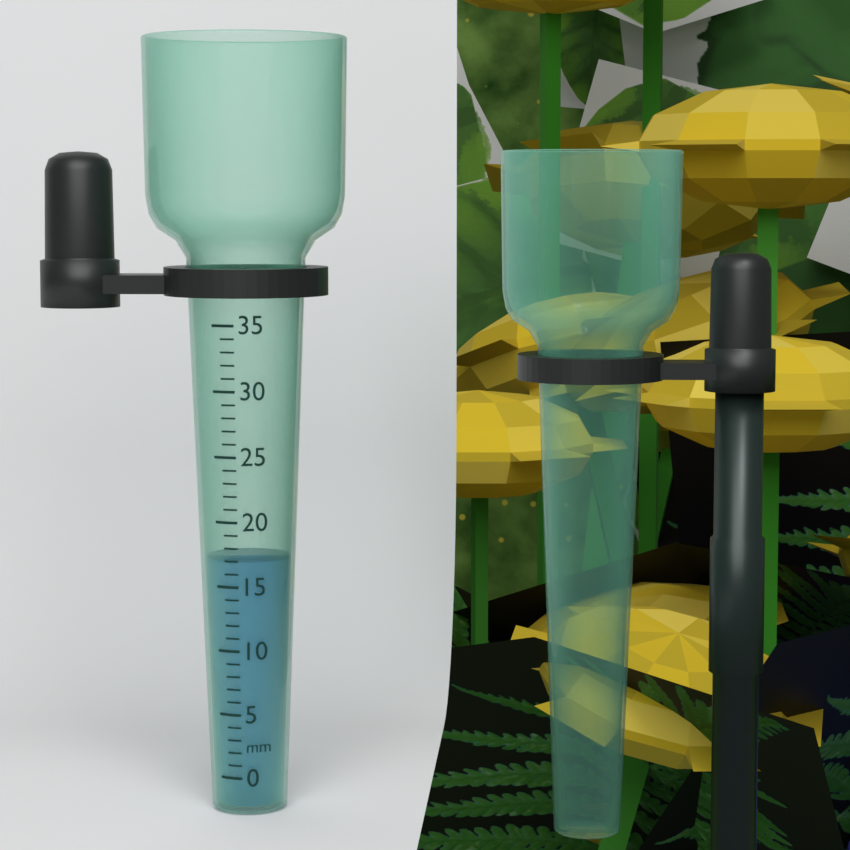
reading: 17 mm
